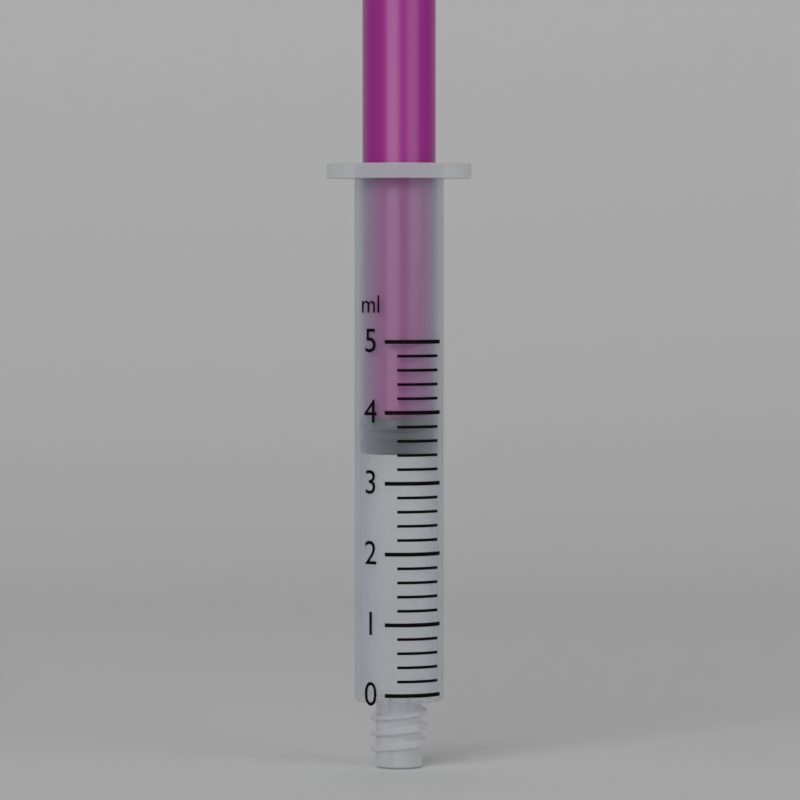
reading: 3.4 ml
